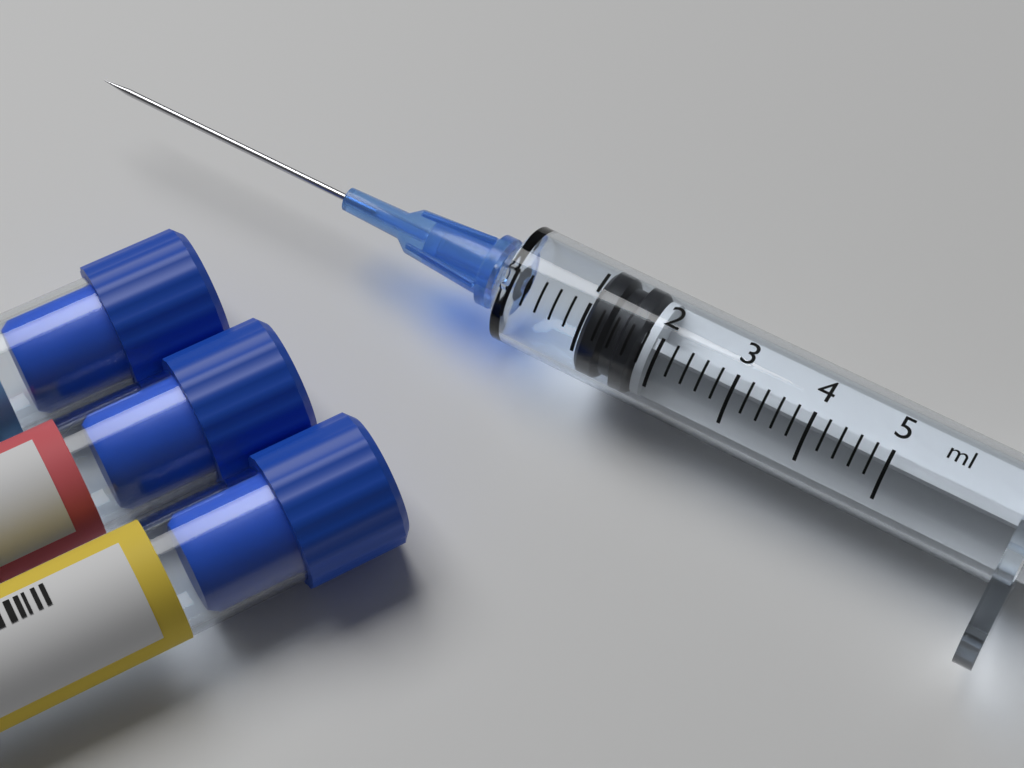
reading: 1.0 ml
